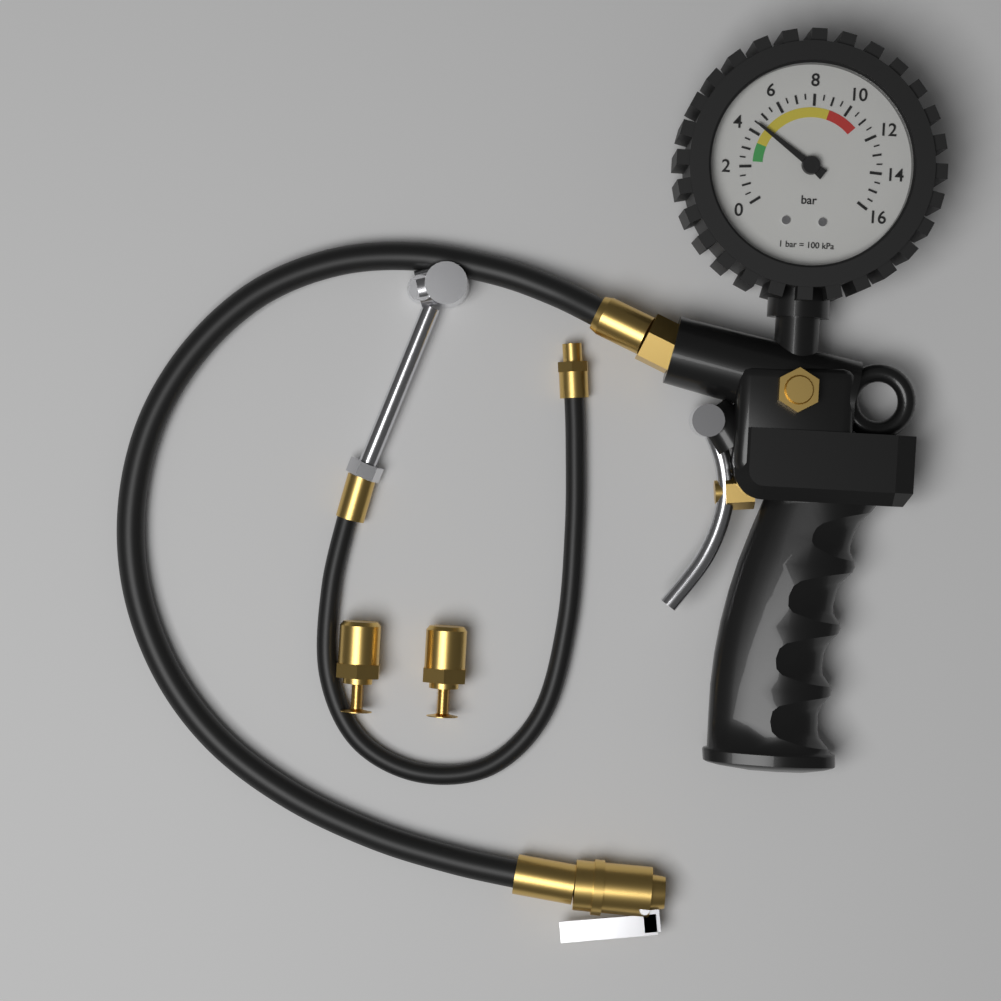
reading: 4.5 bar
